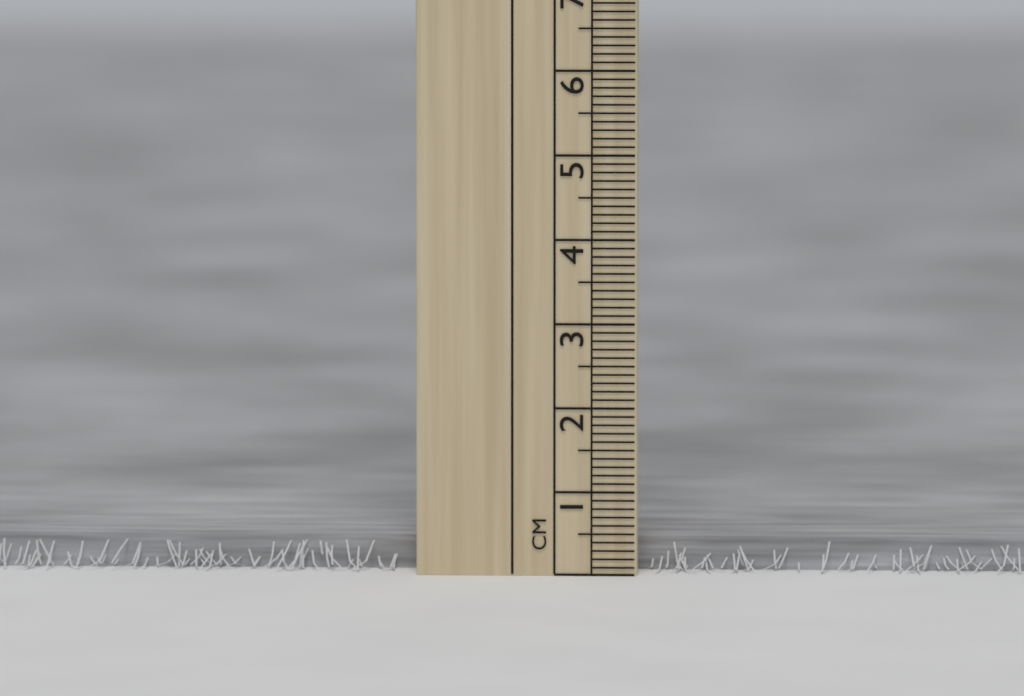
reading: 0.4 cm
